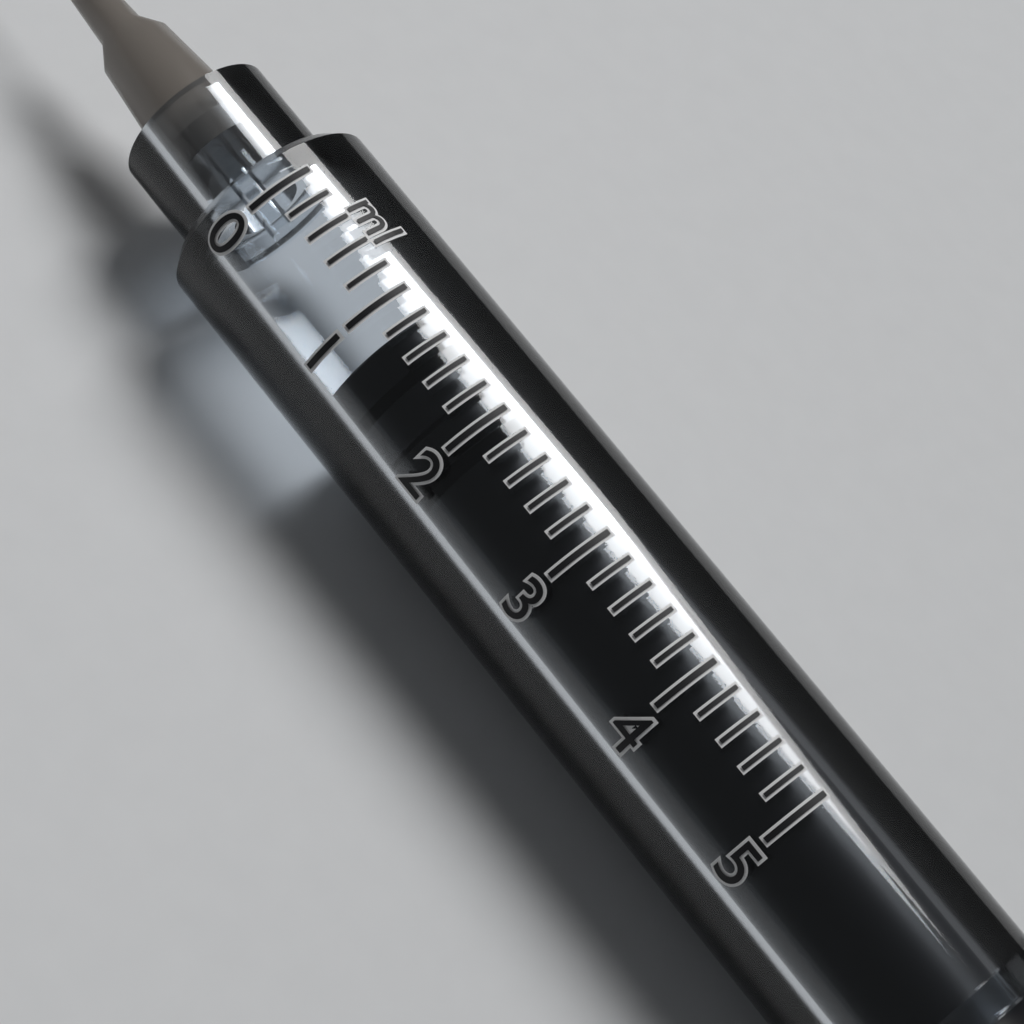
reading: 1.2 ml
